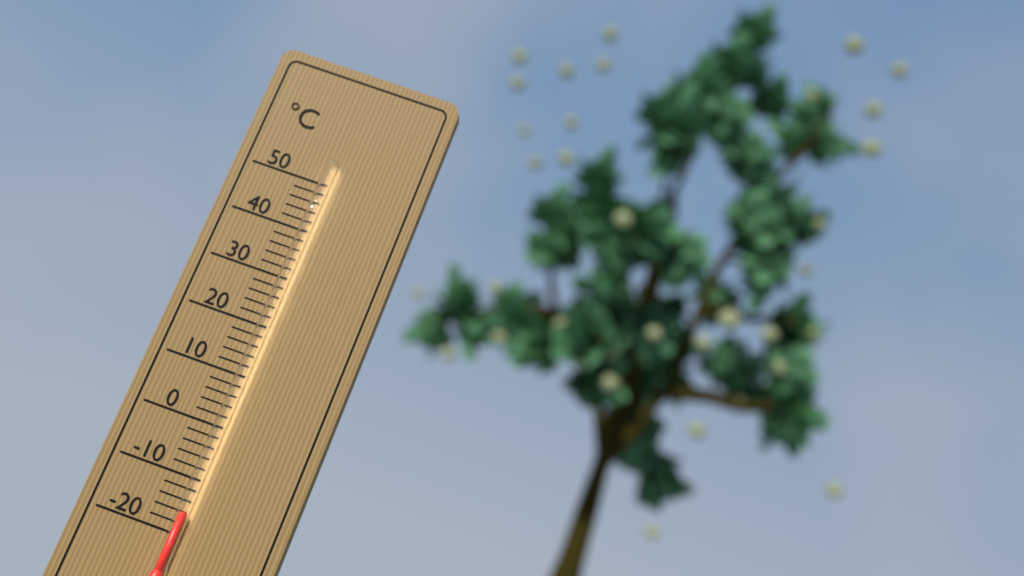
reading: -16 °C
